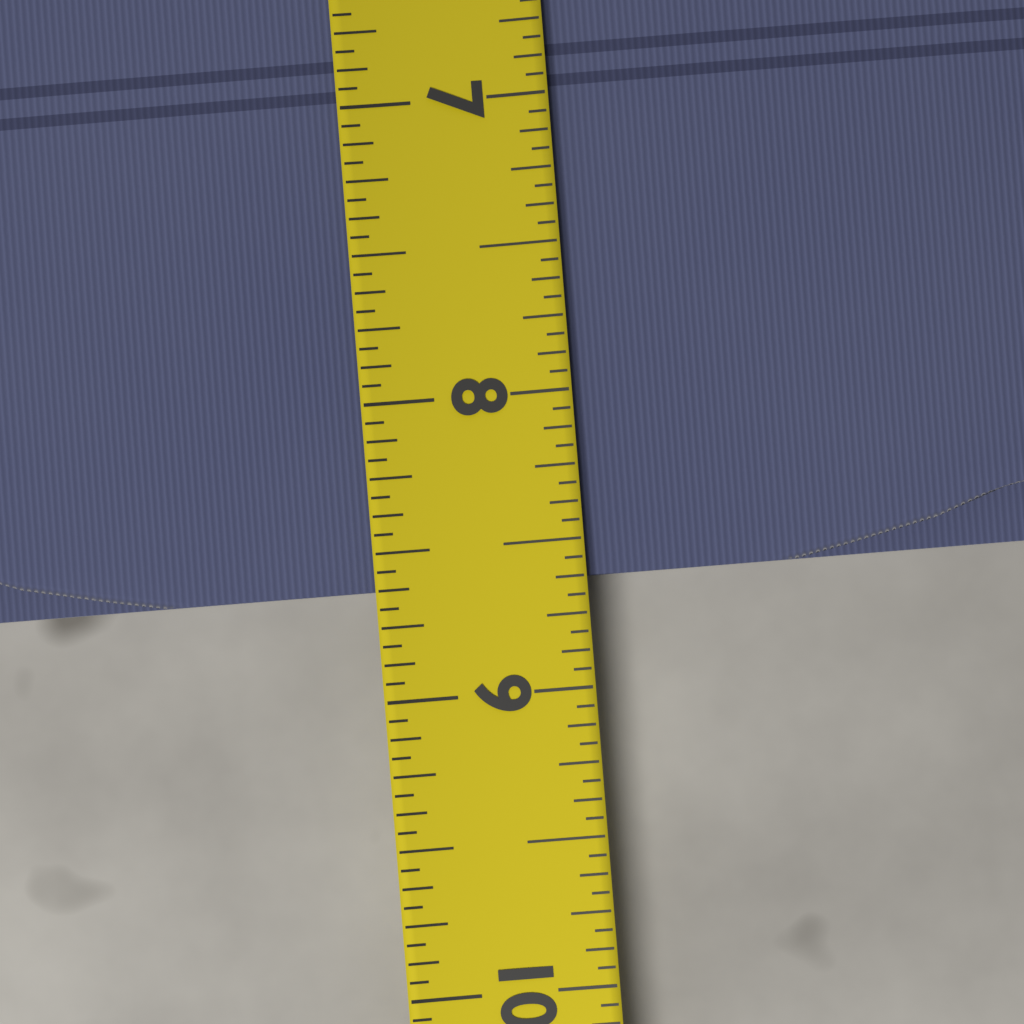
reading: 8.6250 (no unit)
